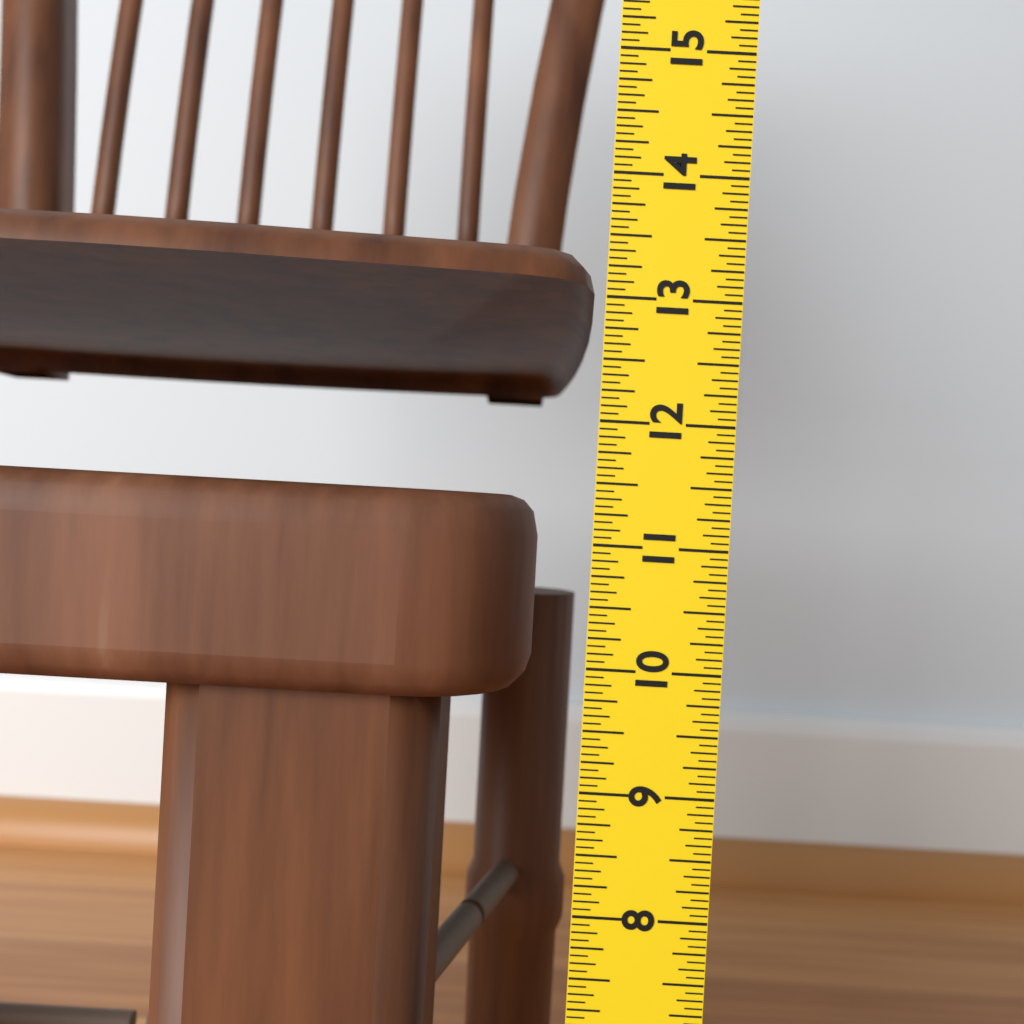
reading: 11.3750 in
